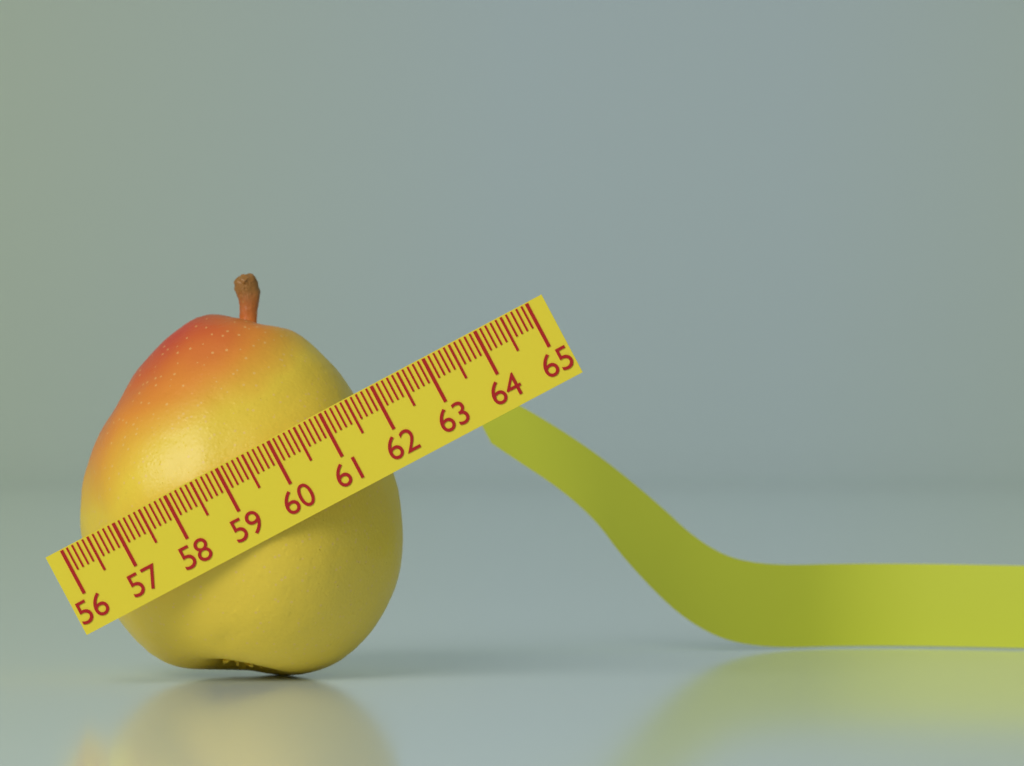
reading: 61.5 (no unit)
